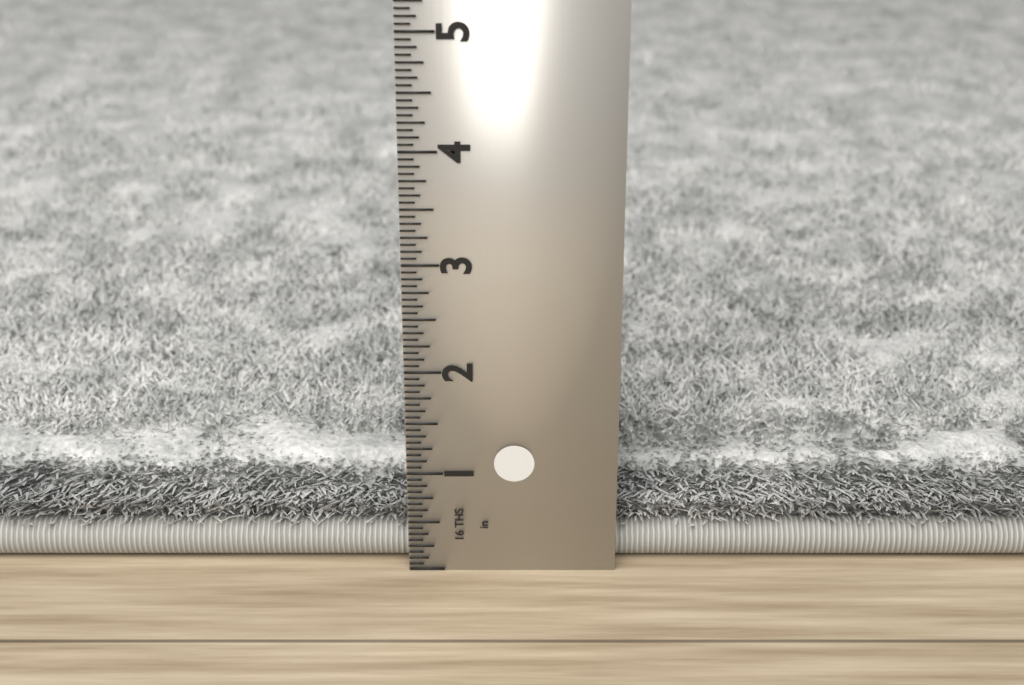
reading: 0.8750 in
